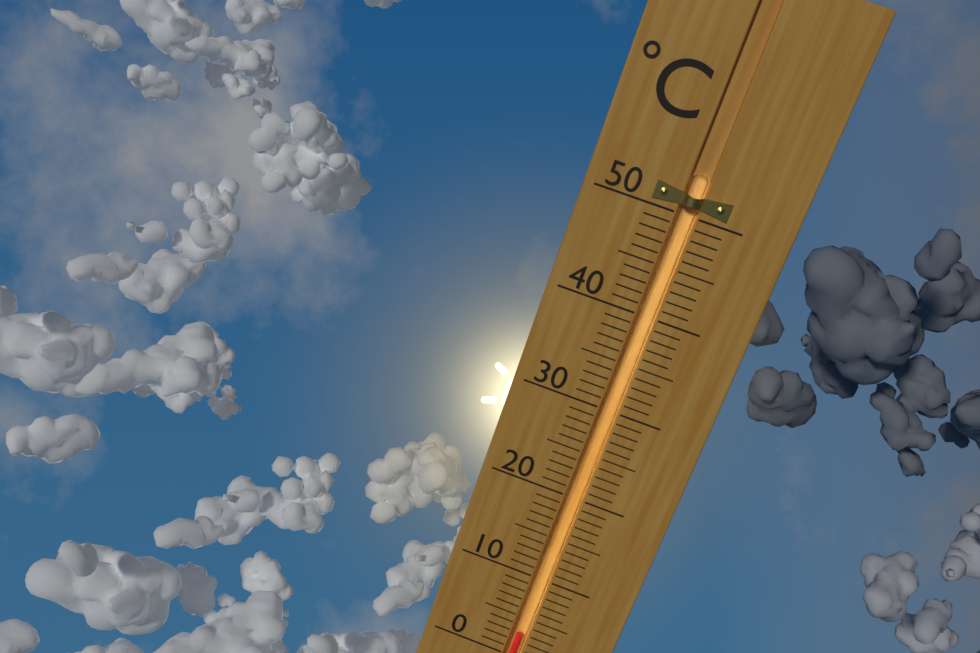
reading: 3 °C
